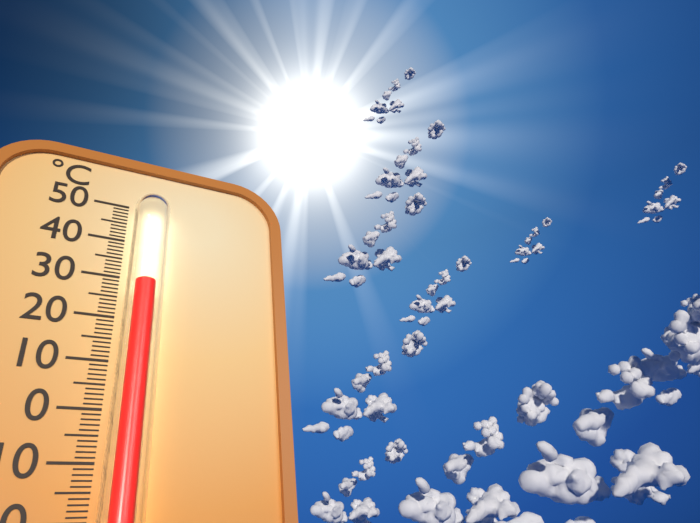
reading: 27 °C
